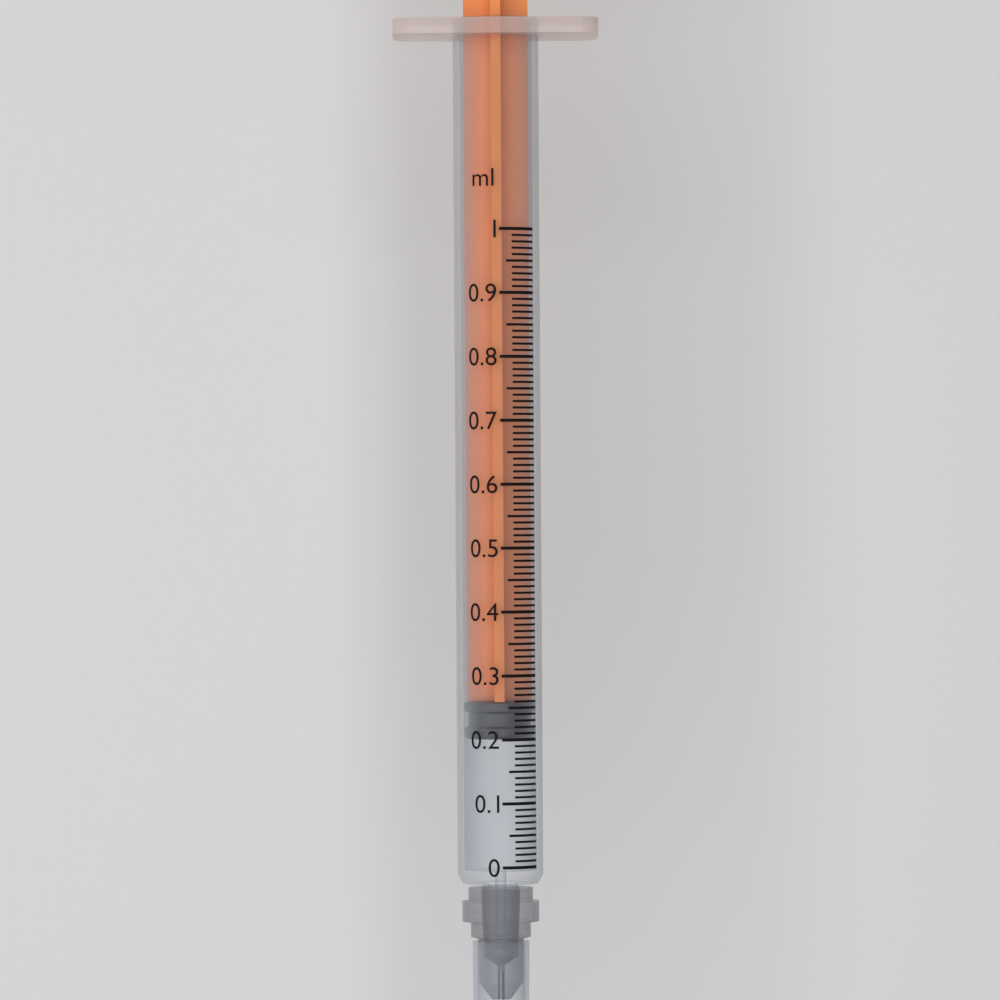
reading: 0.20 ml
